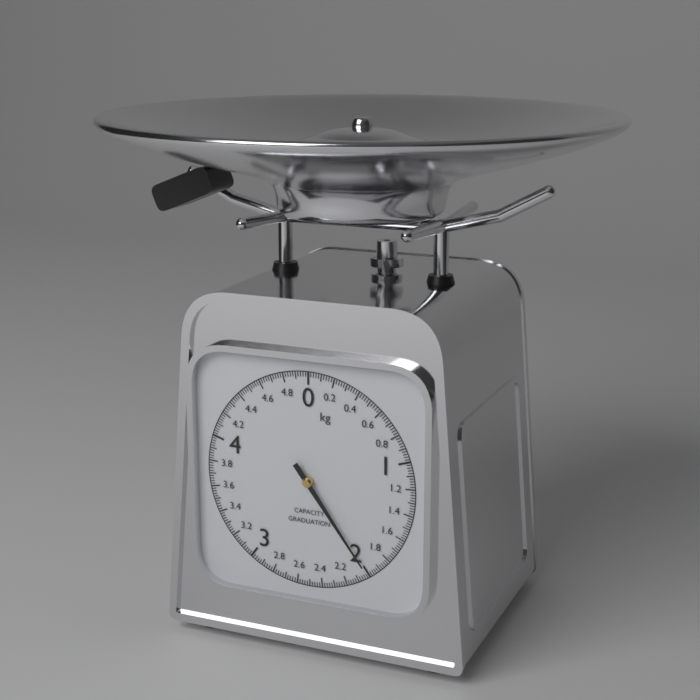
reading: 2.00 kg
